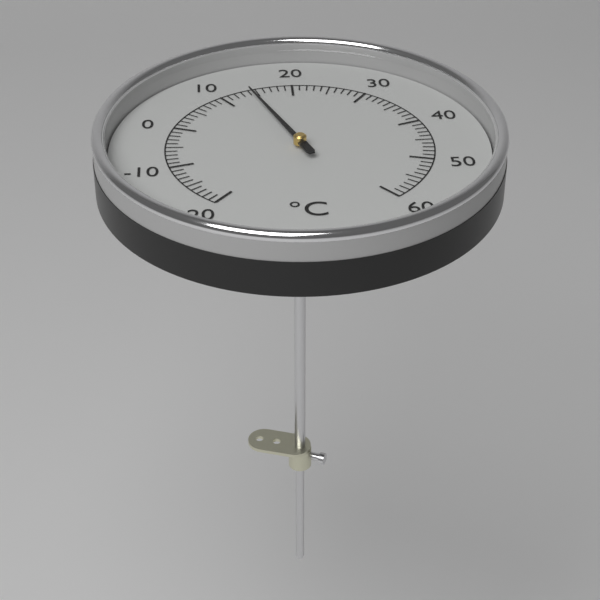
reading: 14 °C
